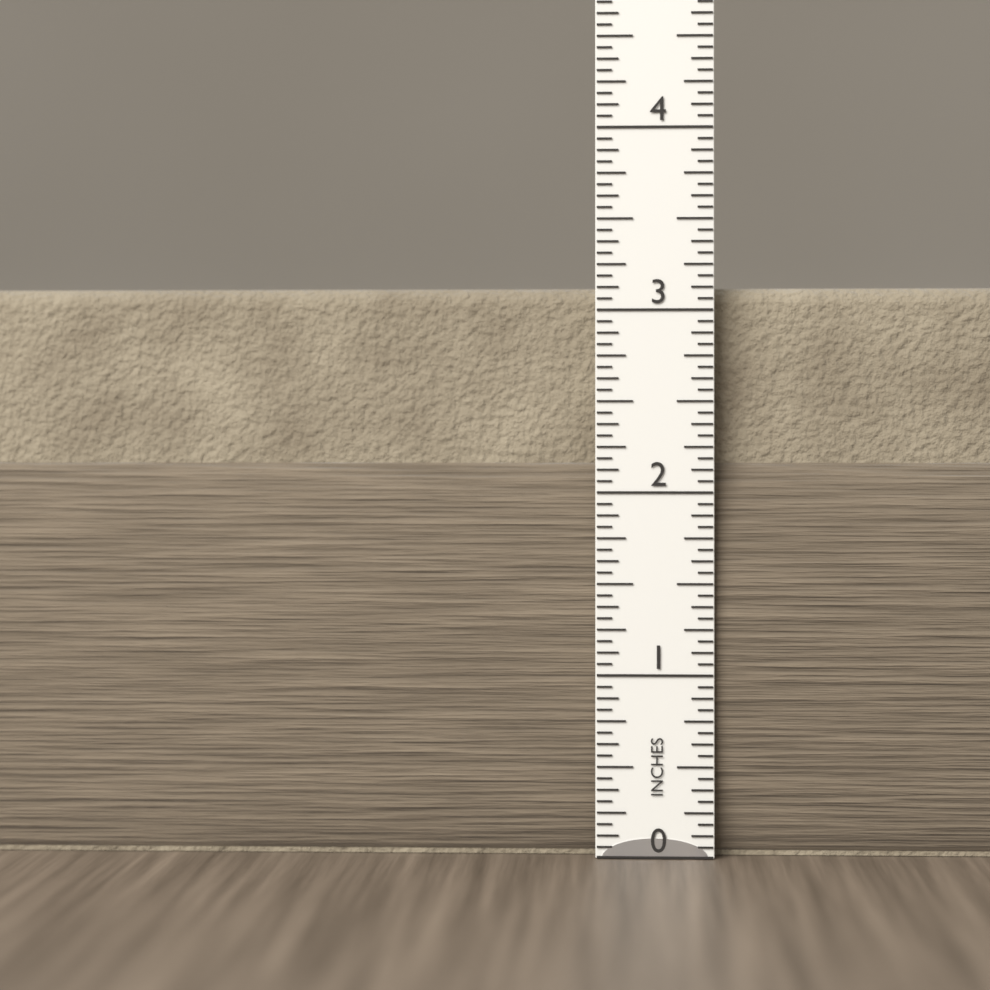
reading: 3.1250 in
